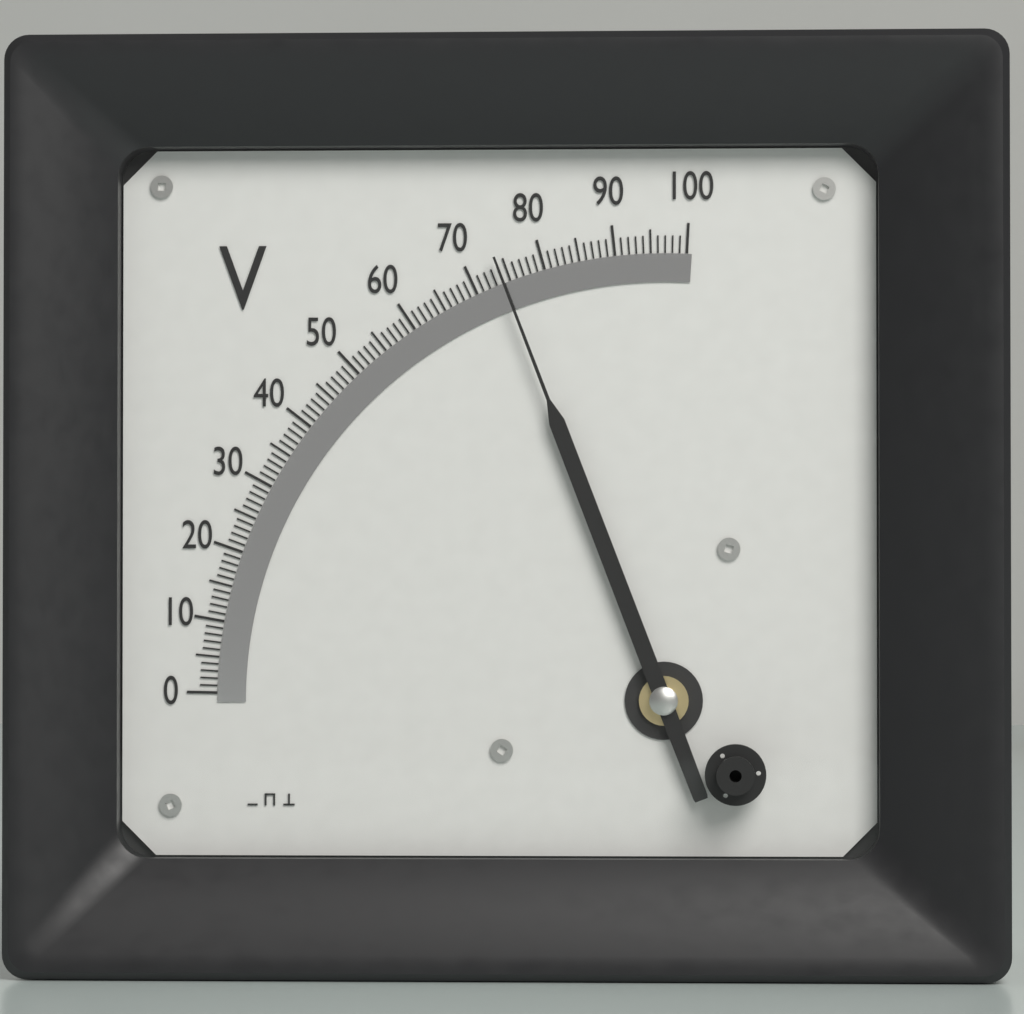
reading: 74 V
